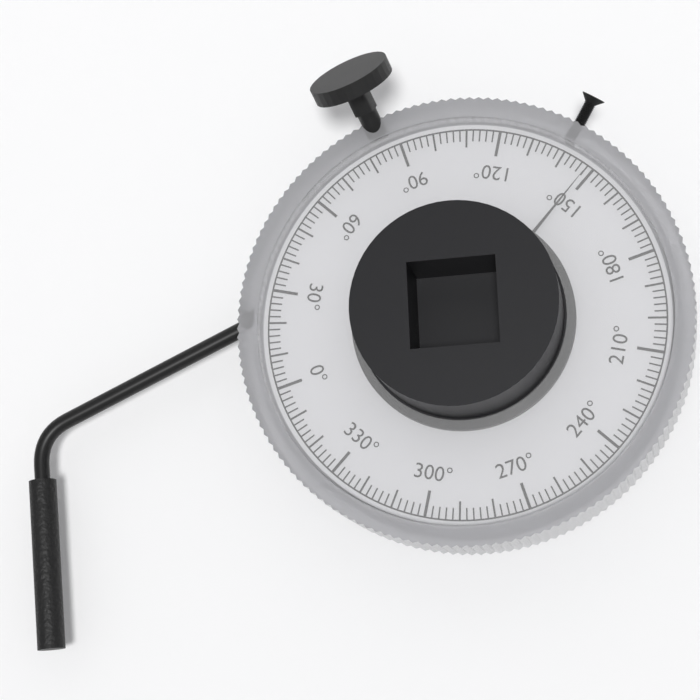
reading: 148 °
